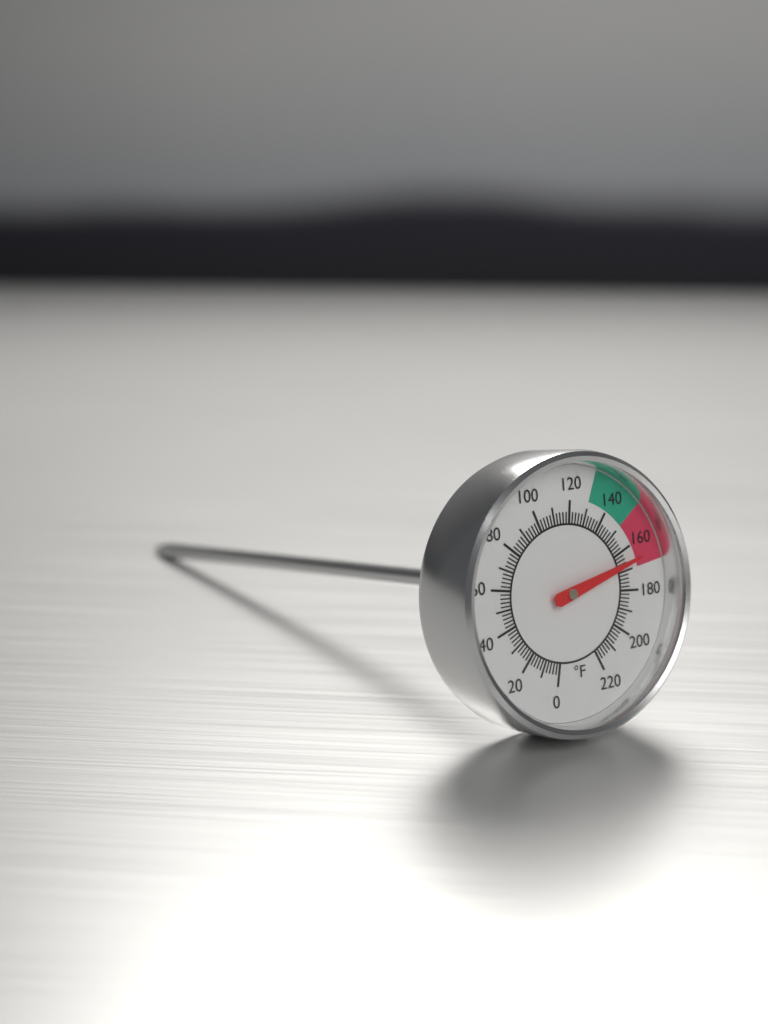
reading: 166 °F
